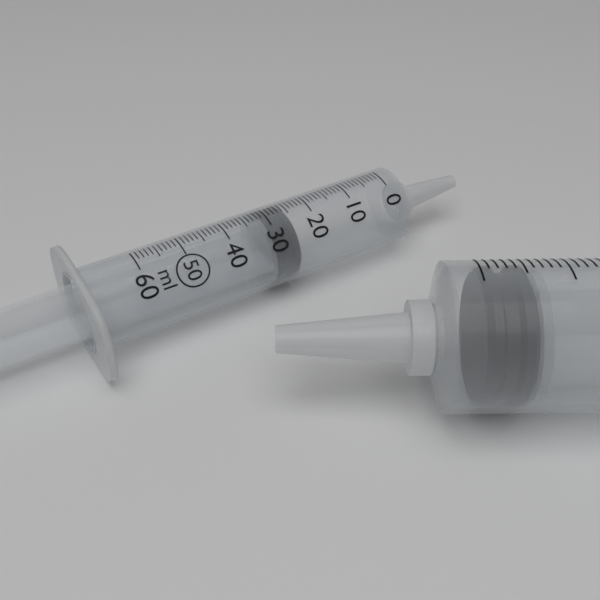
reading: 25 ml
